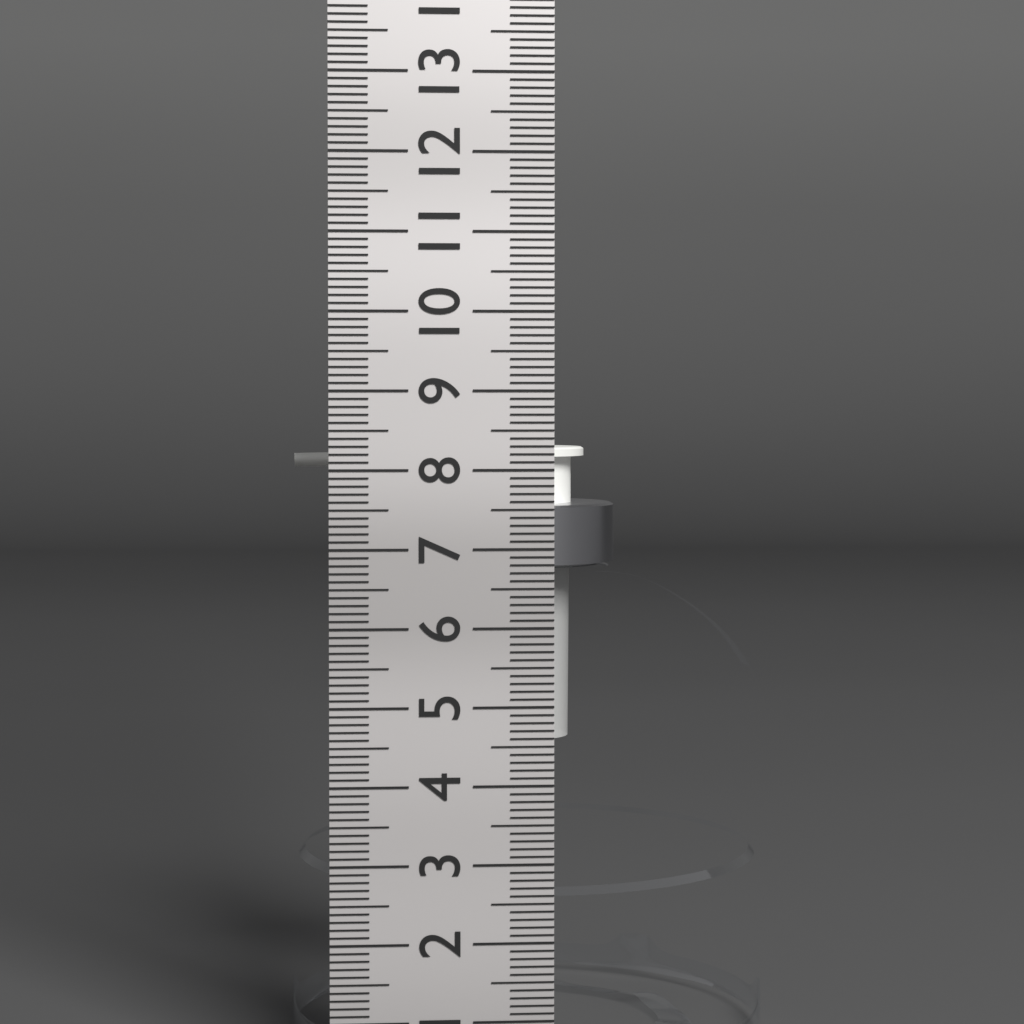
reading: 8.2 cm
